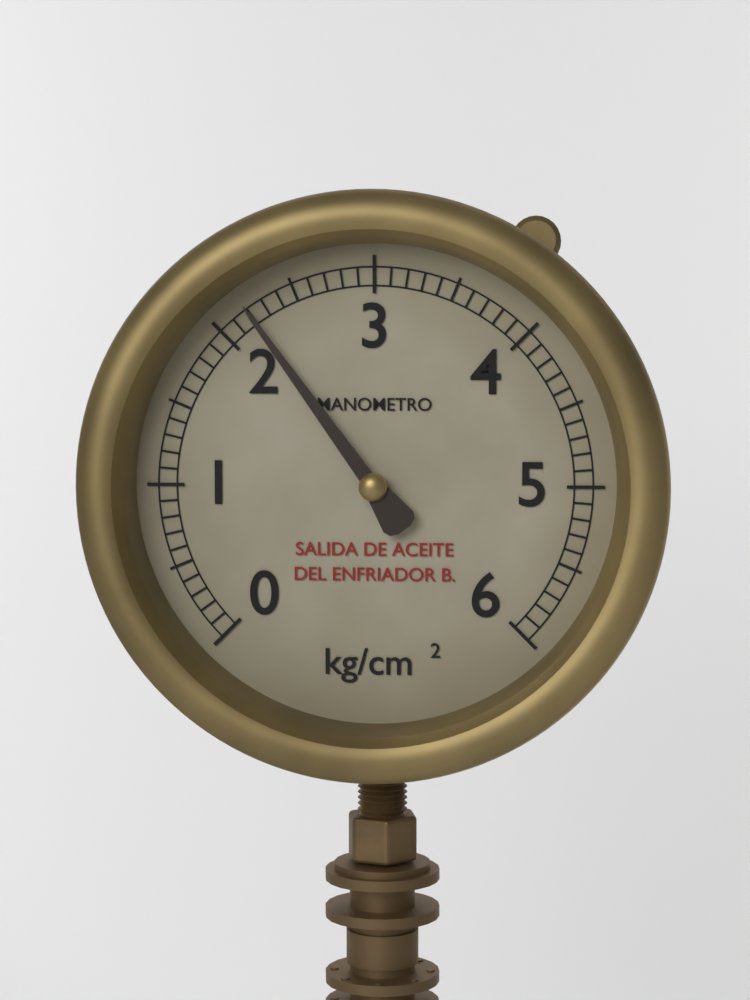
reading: 2.2 kg/cm²
